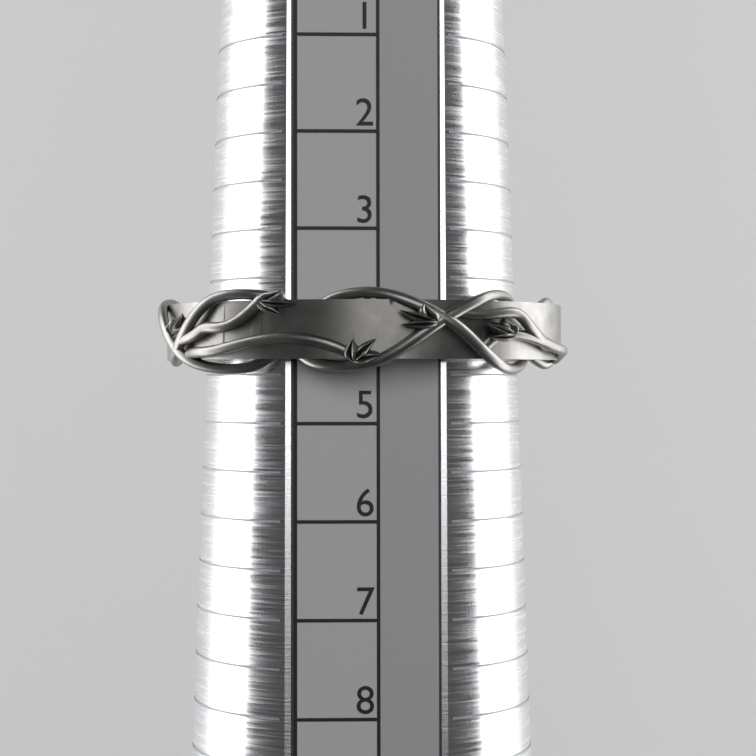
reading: 4.5 (no unit)
